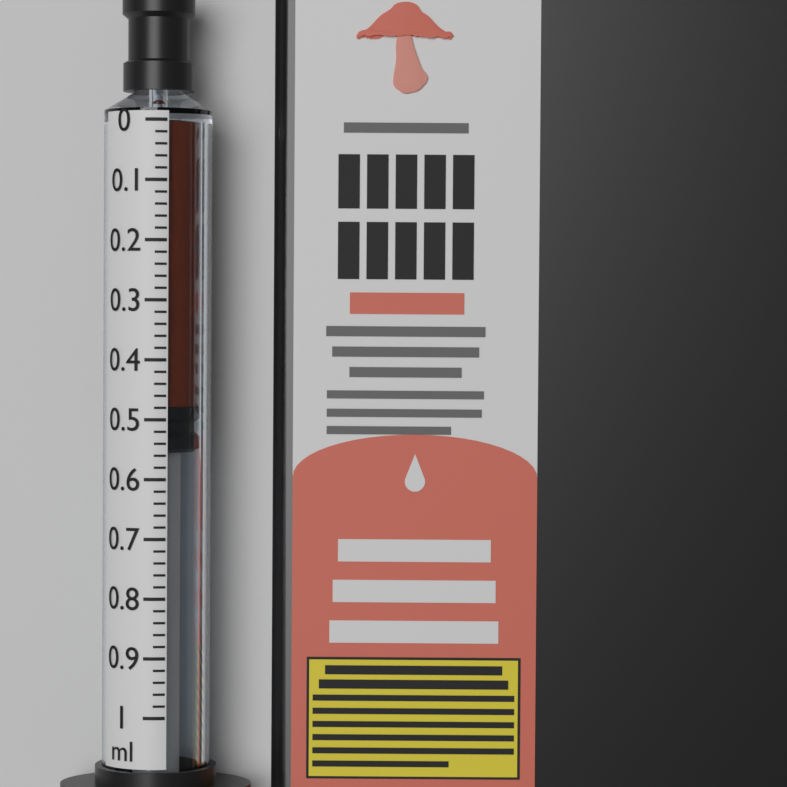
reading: 0.48 ml
